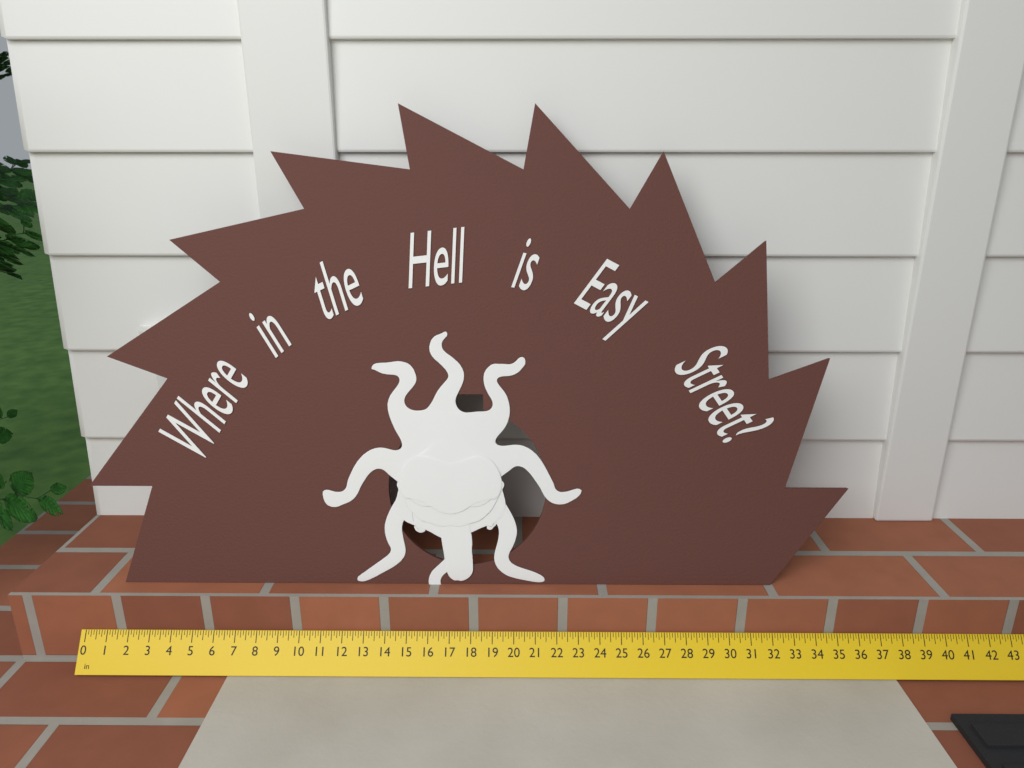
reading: 35.625 in
